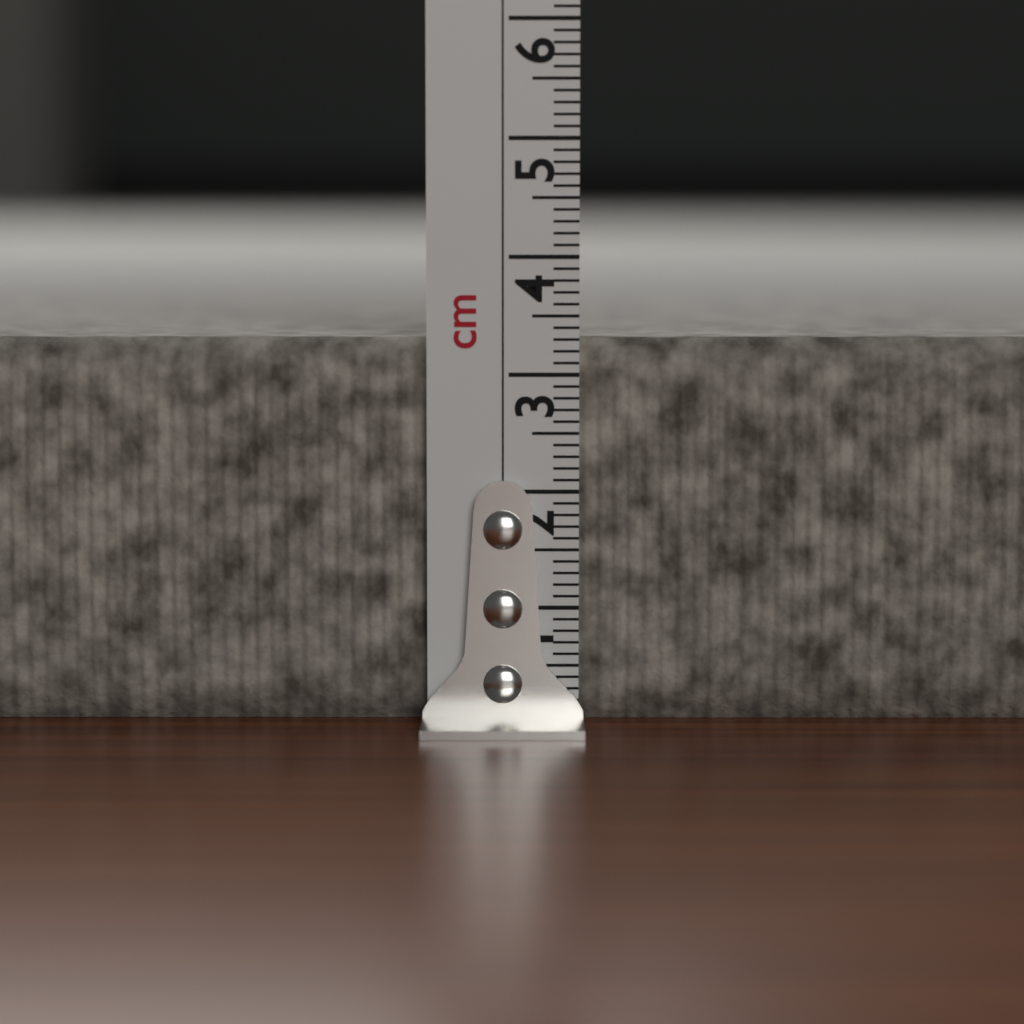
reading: 3.3 cm
